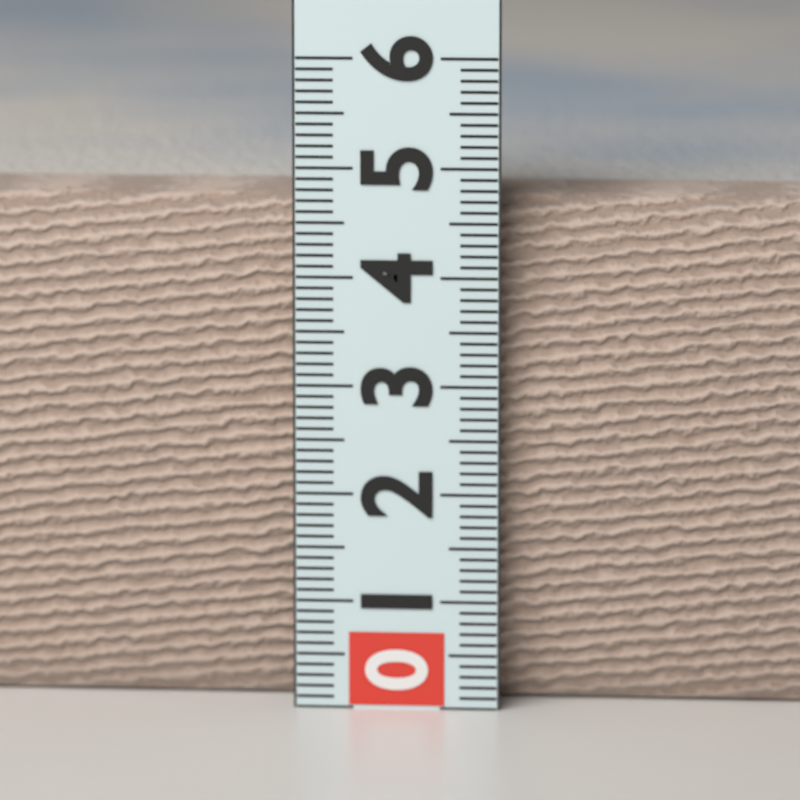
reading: 4.7 (no unit)
